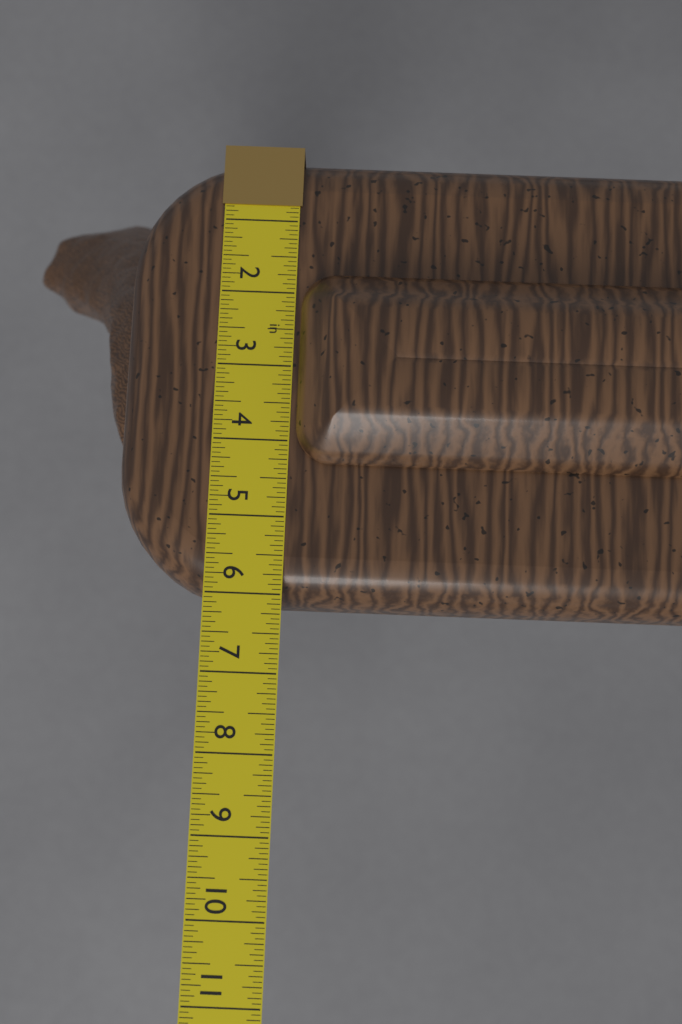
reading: 6.0625 in
